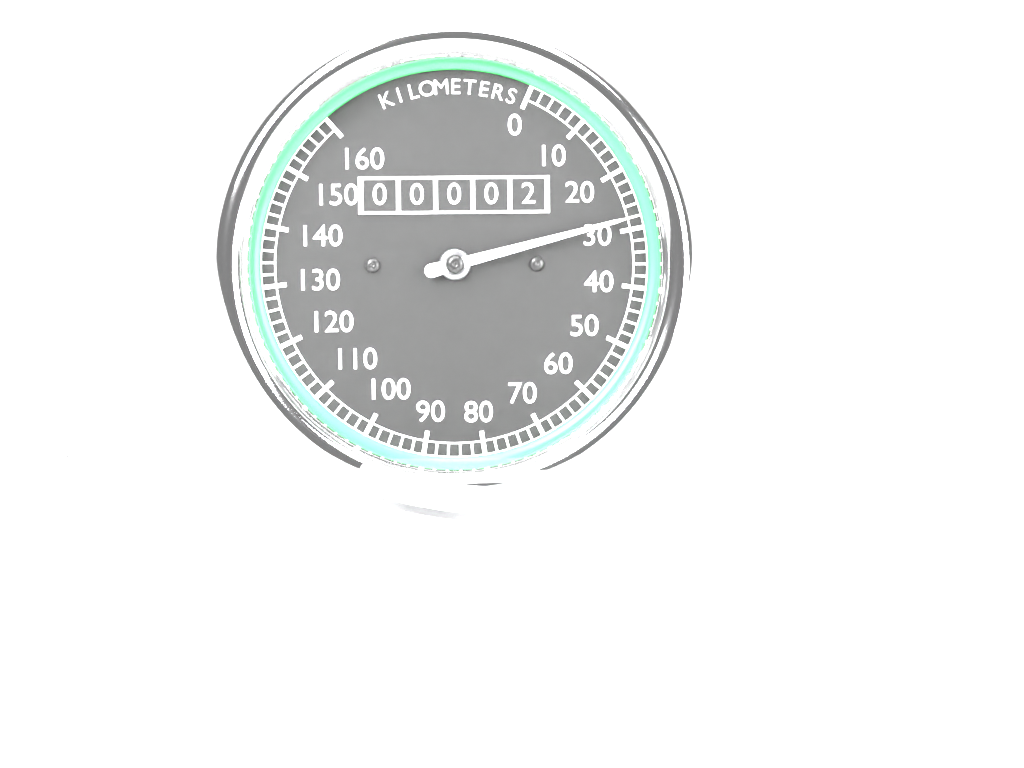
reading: 28 km/h
